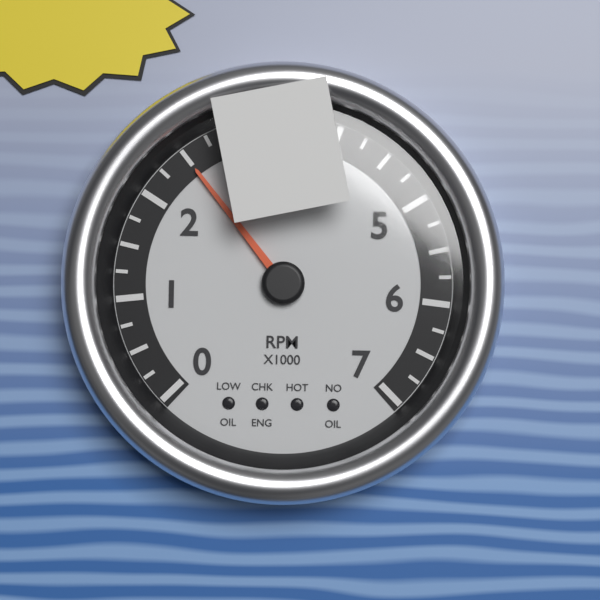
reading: 2500 RPM
